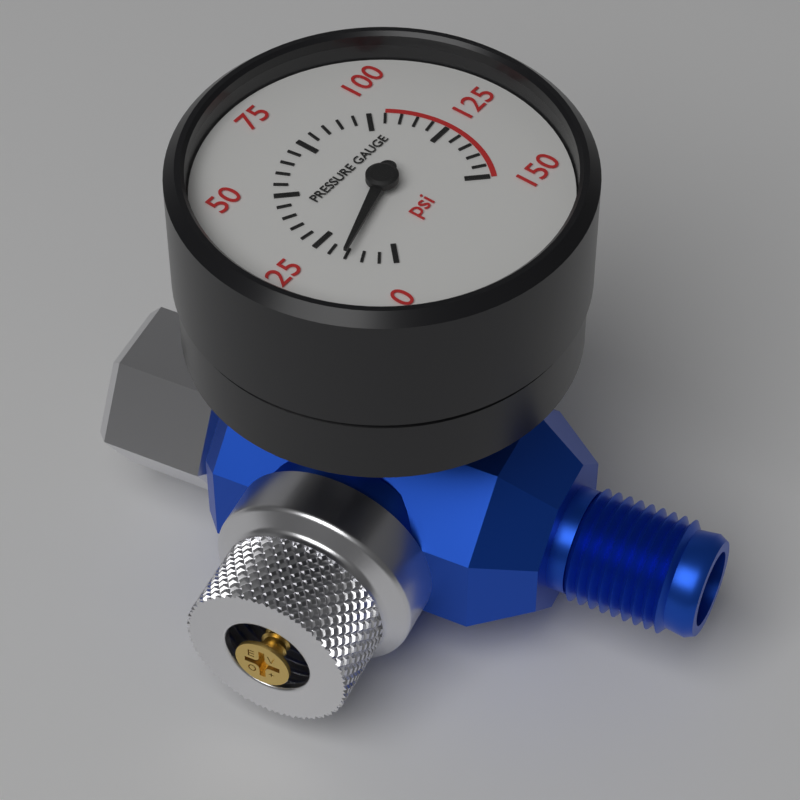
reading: 15 psi
